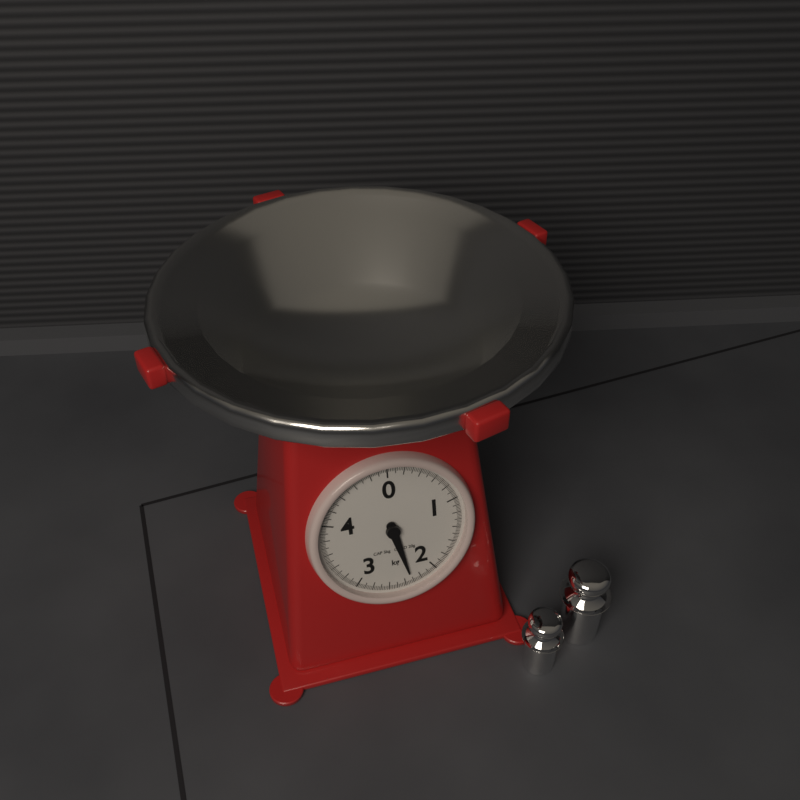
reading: 2.32 kg
